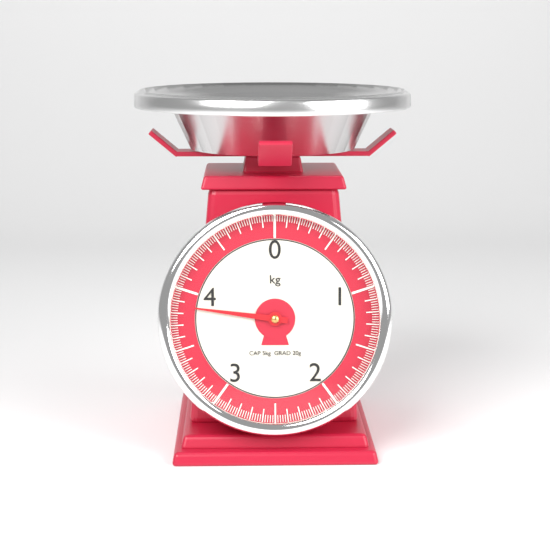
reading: 3.86 kg
